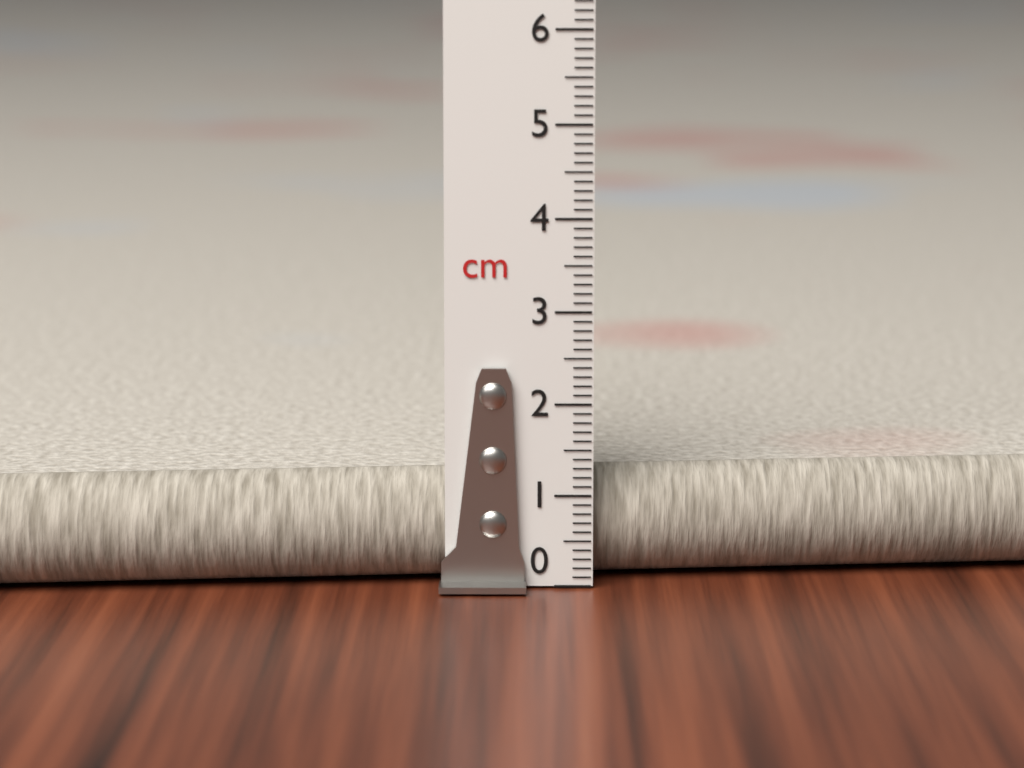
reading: 1.2 cm
